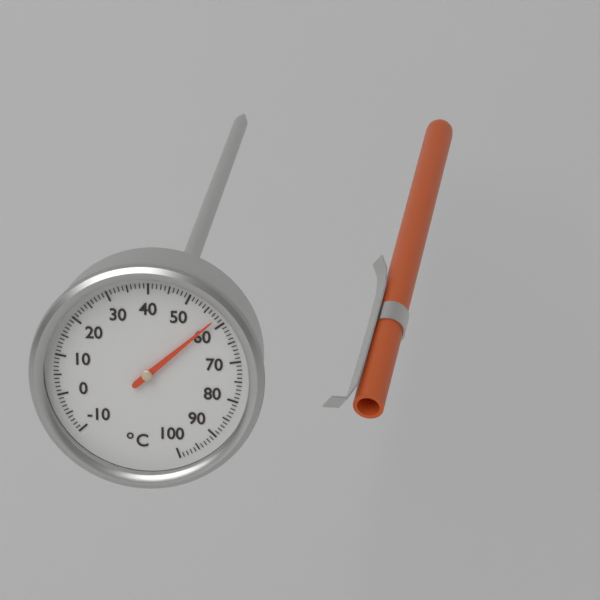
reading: 58 °C
